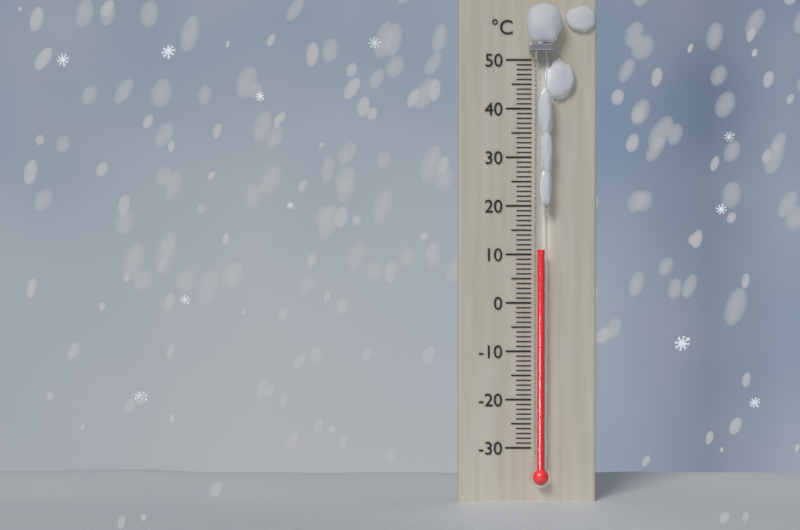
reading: 11 °C
